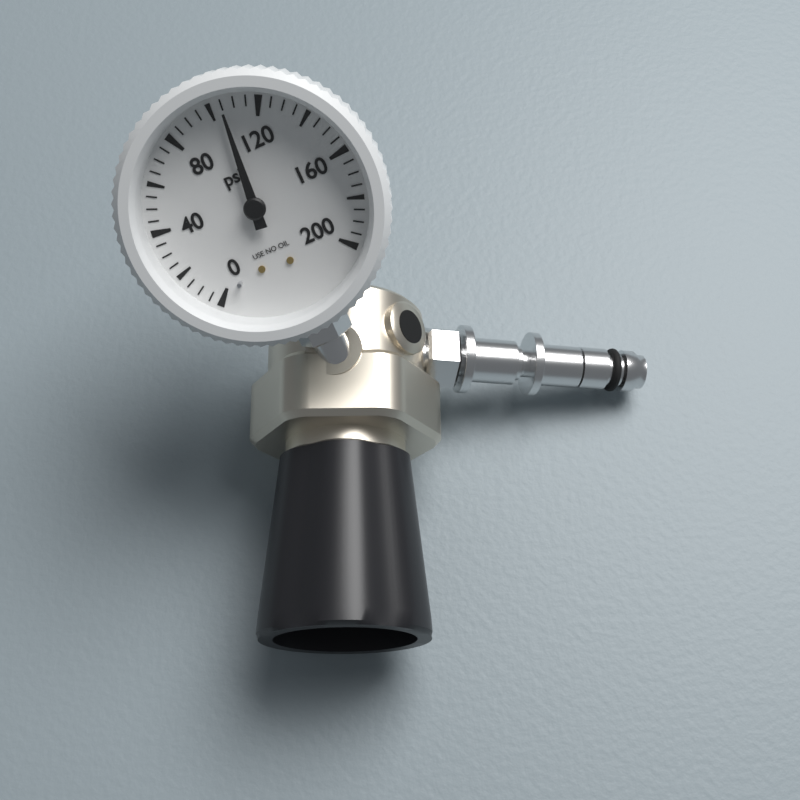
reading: 105 psi
